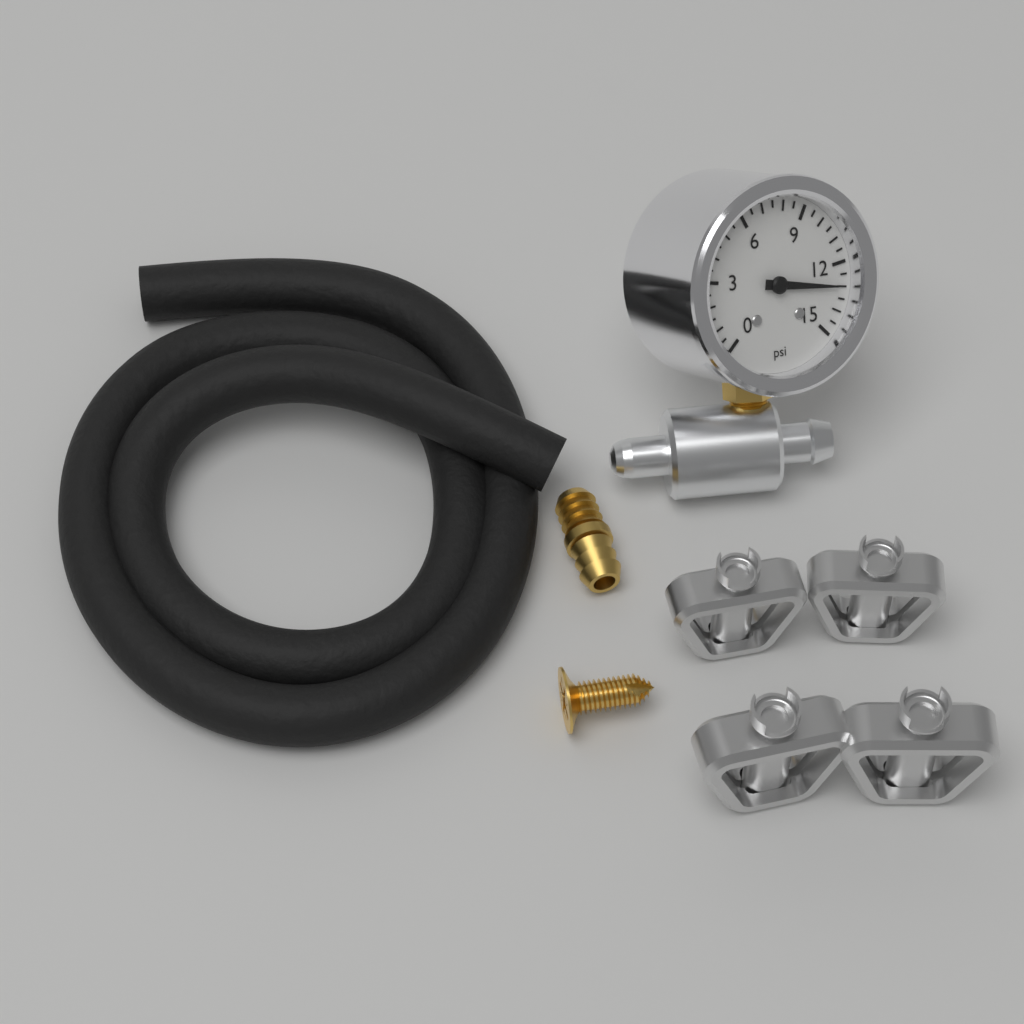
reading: 13.0 psi
